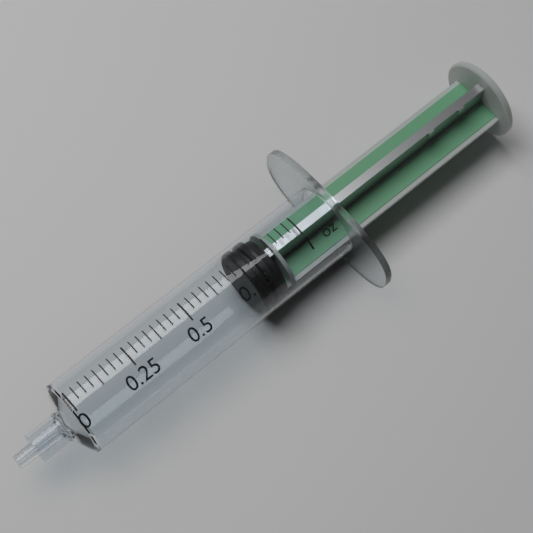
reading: 0.75000 oz
